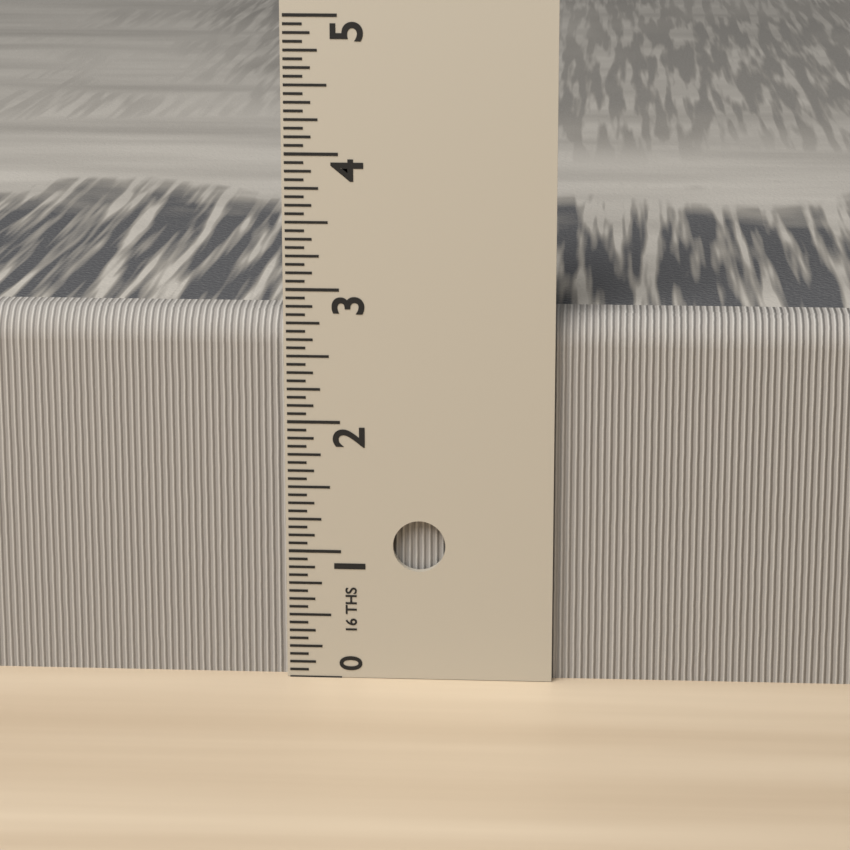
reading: 2.8125 in
